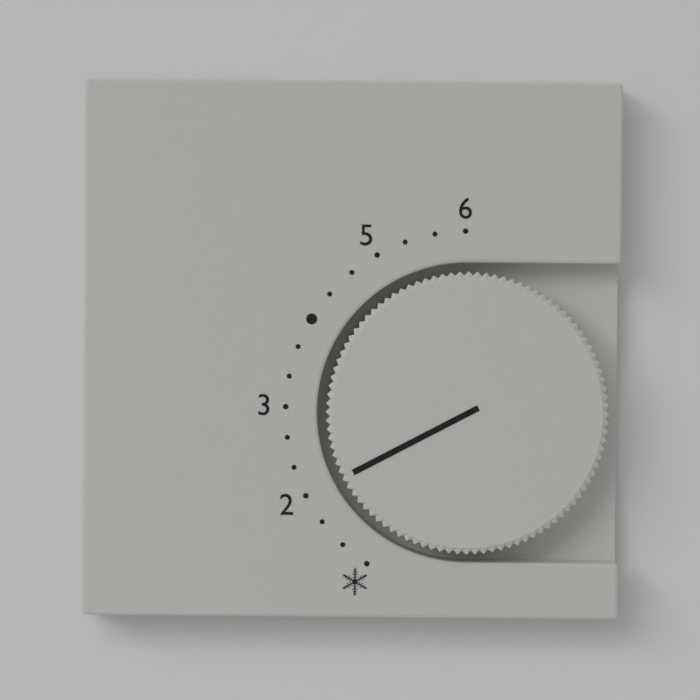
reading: 2.000000 (no unit)
